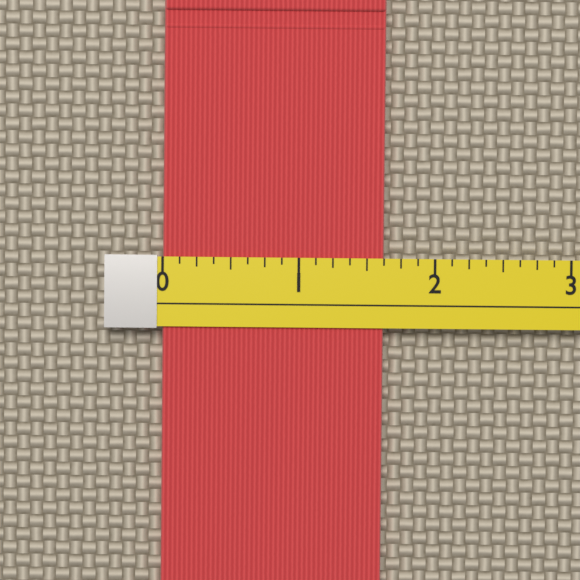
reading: 1.625 (no unit)
